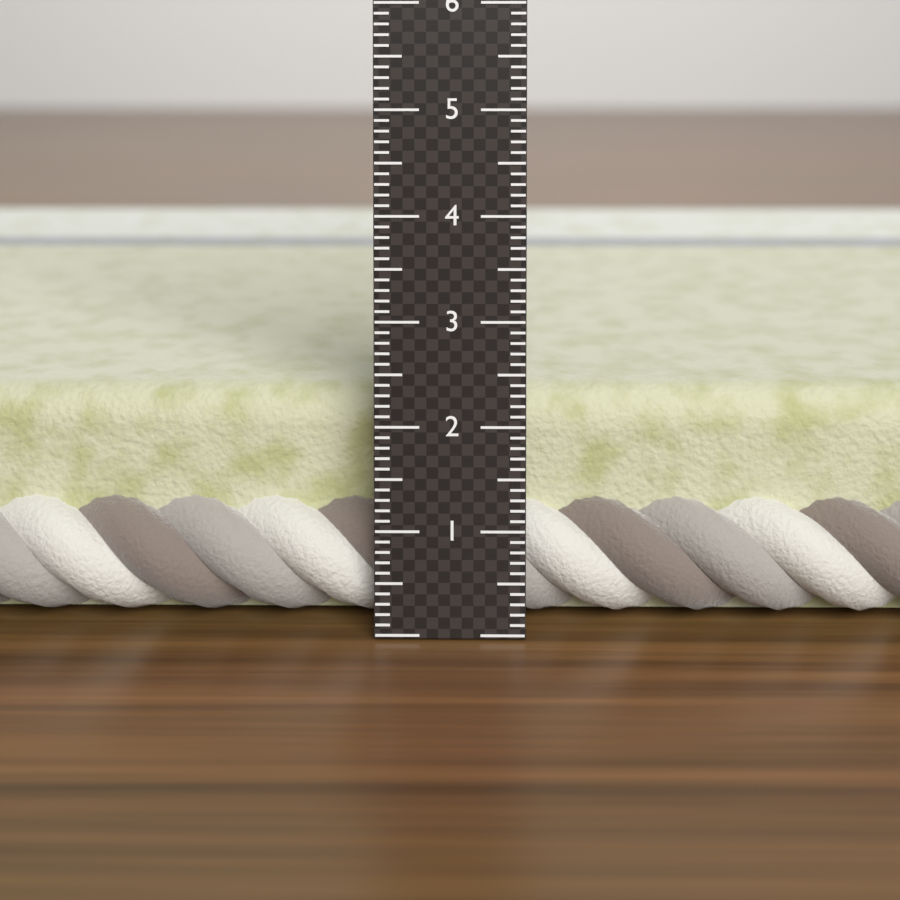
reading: 2.2 cm
